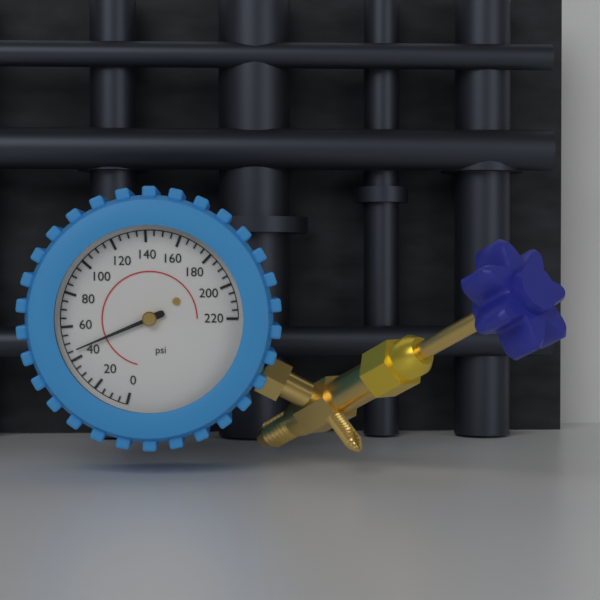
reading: 45 psi
